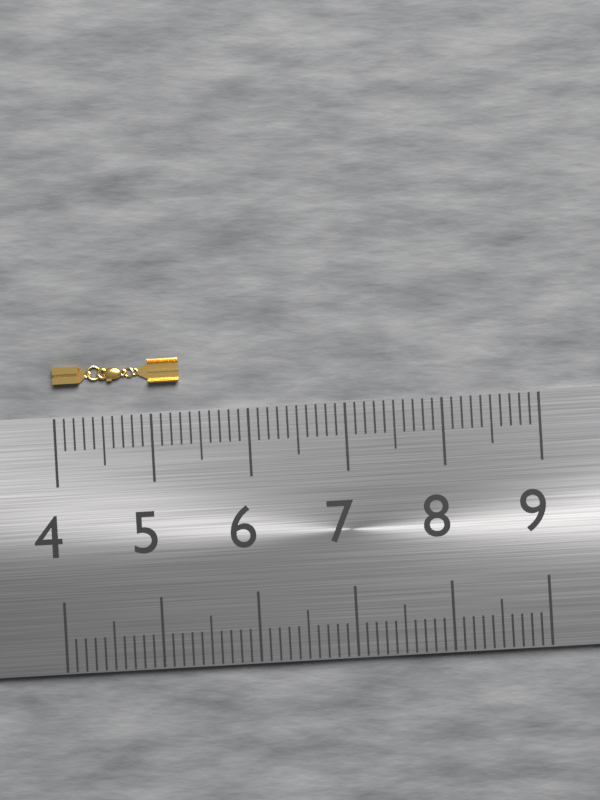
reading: 5.3 (no unit)
